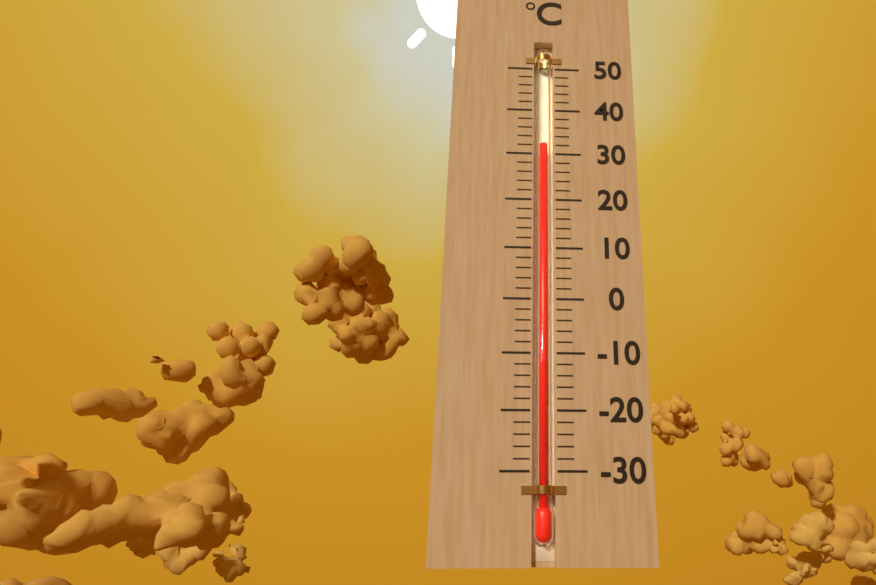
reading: 32 °C
